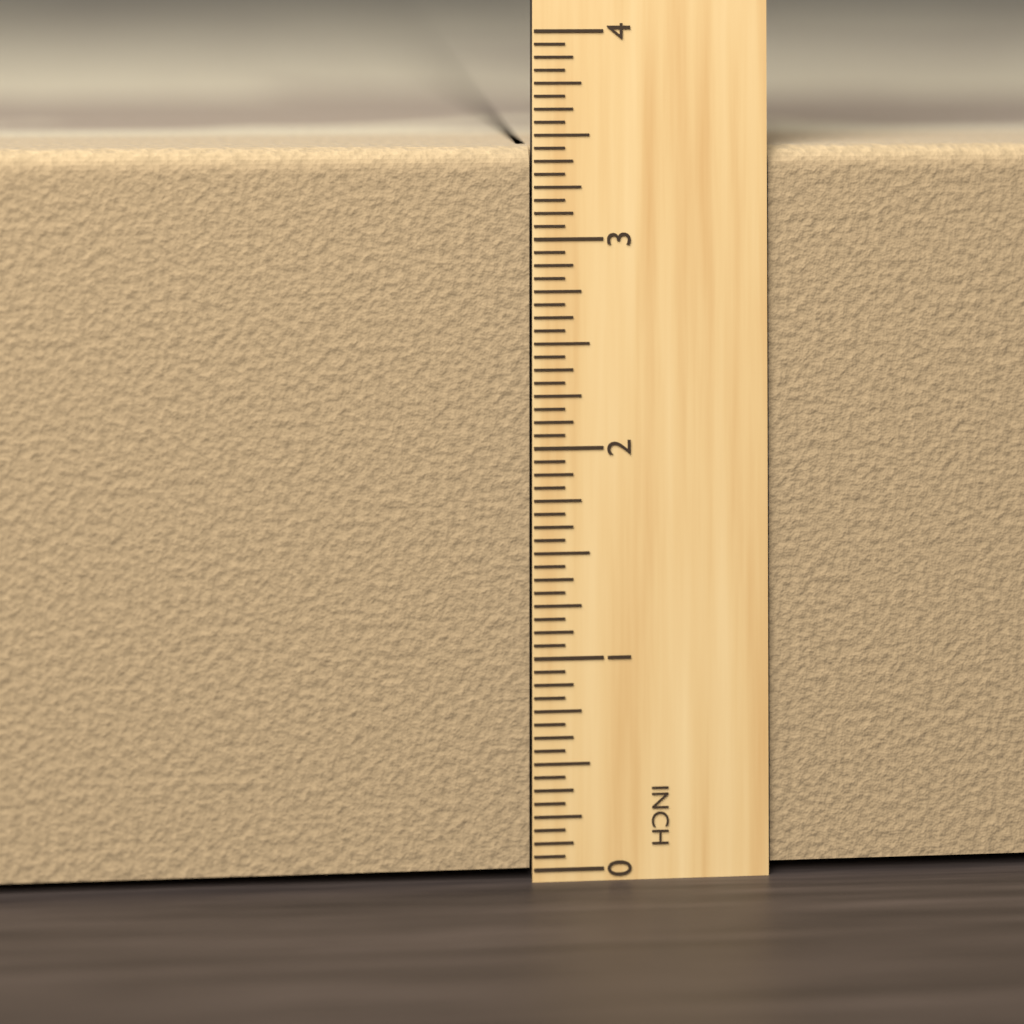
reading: 3.4375 in
